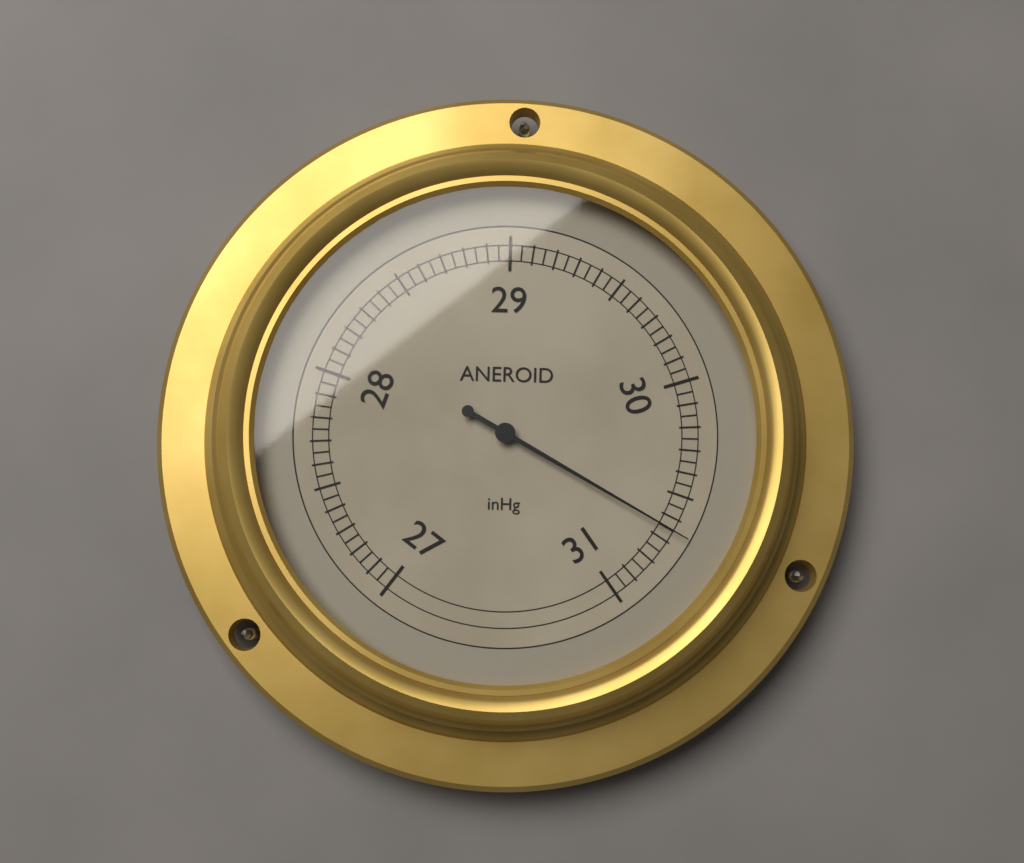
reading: 30.65 inHg
